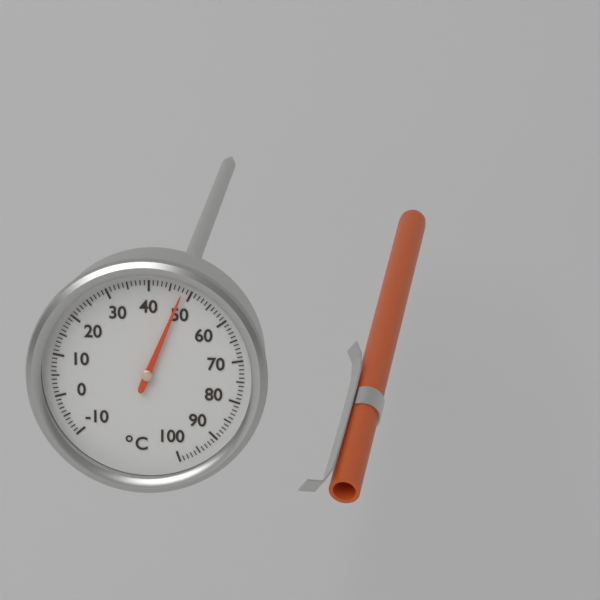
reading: 48 °C
